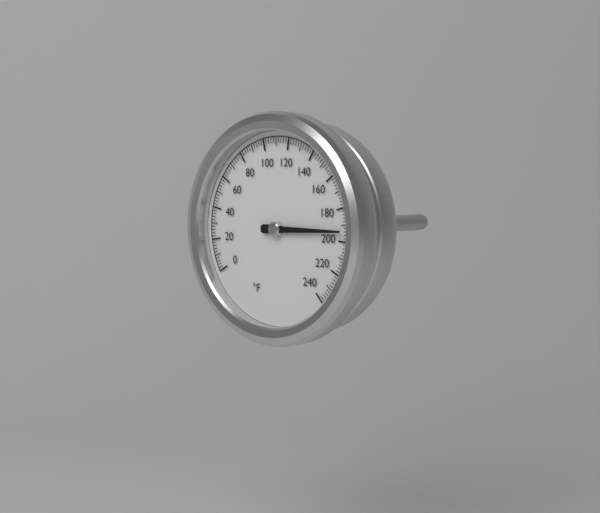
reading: 194 °F
